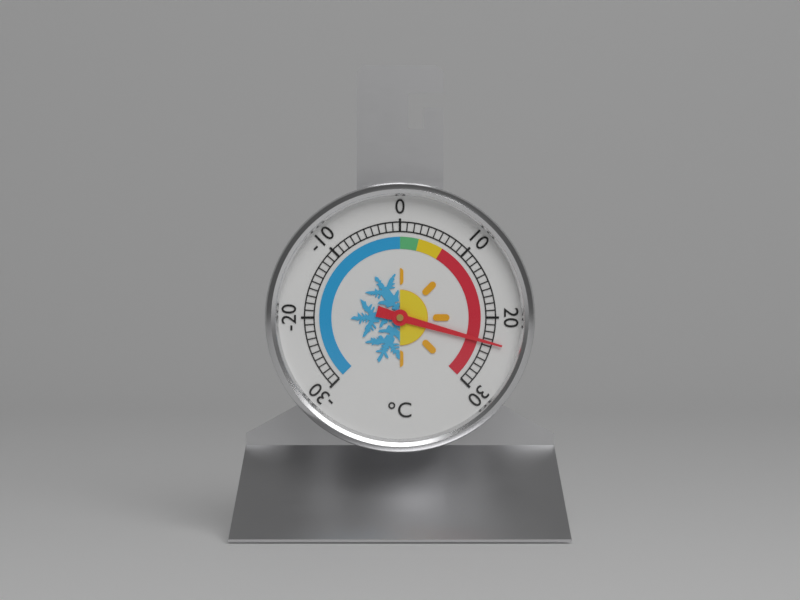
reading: 23.5 °C
